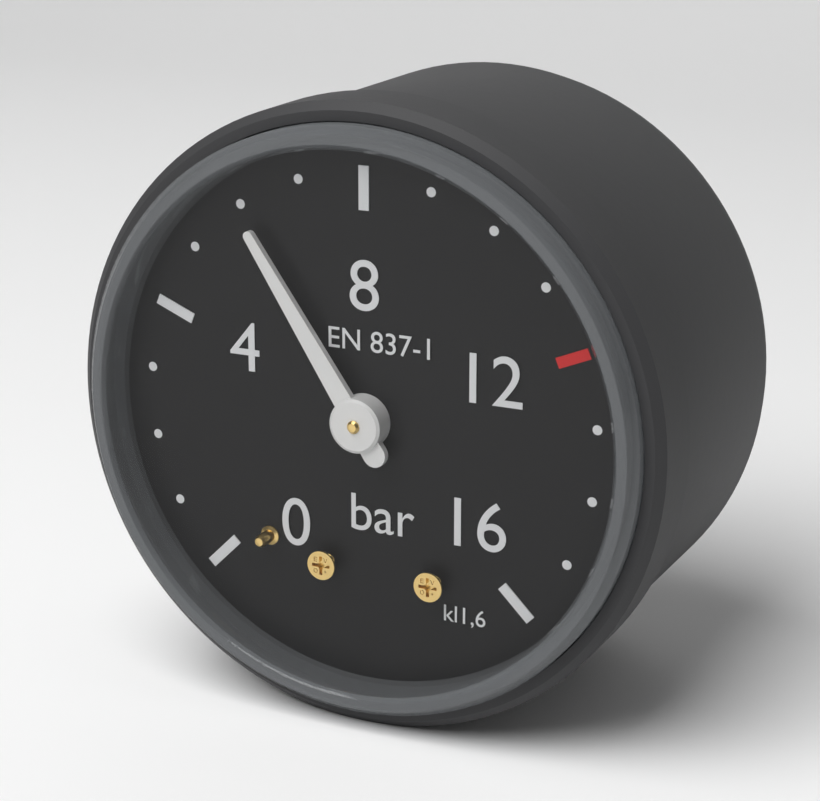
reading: 6 bar
